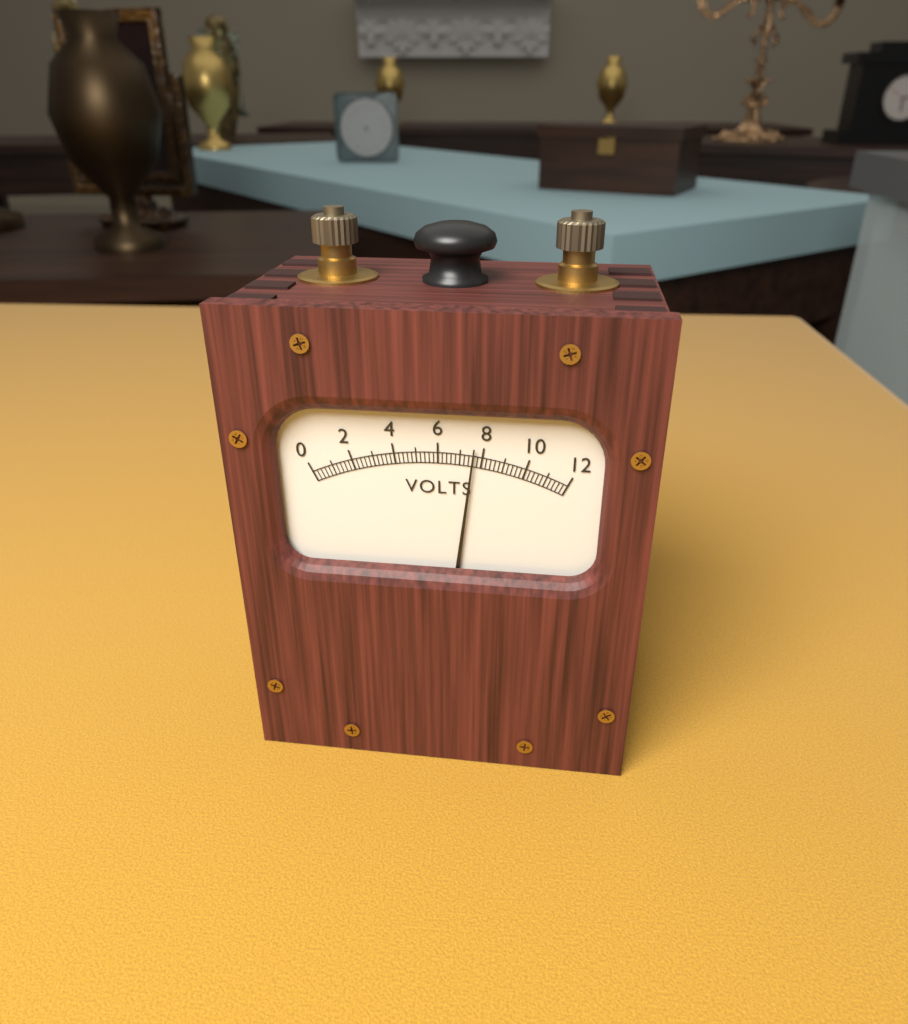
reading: 7.6 V
